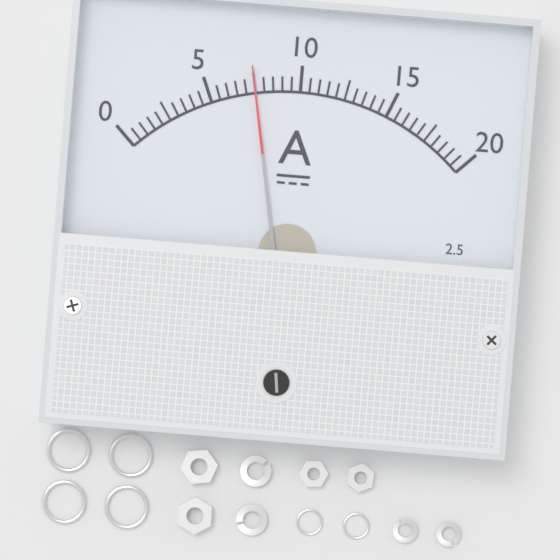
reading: 7.5 A
